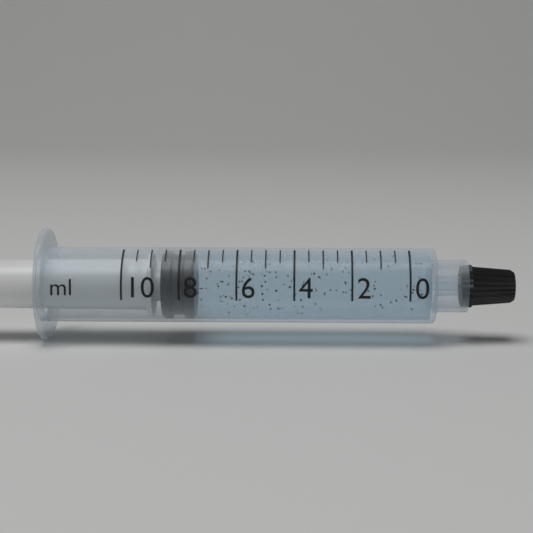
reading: 7.5 ml
